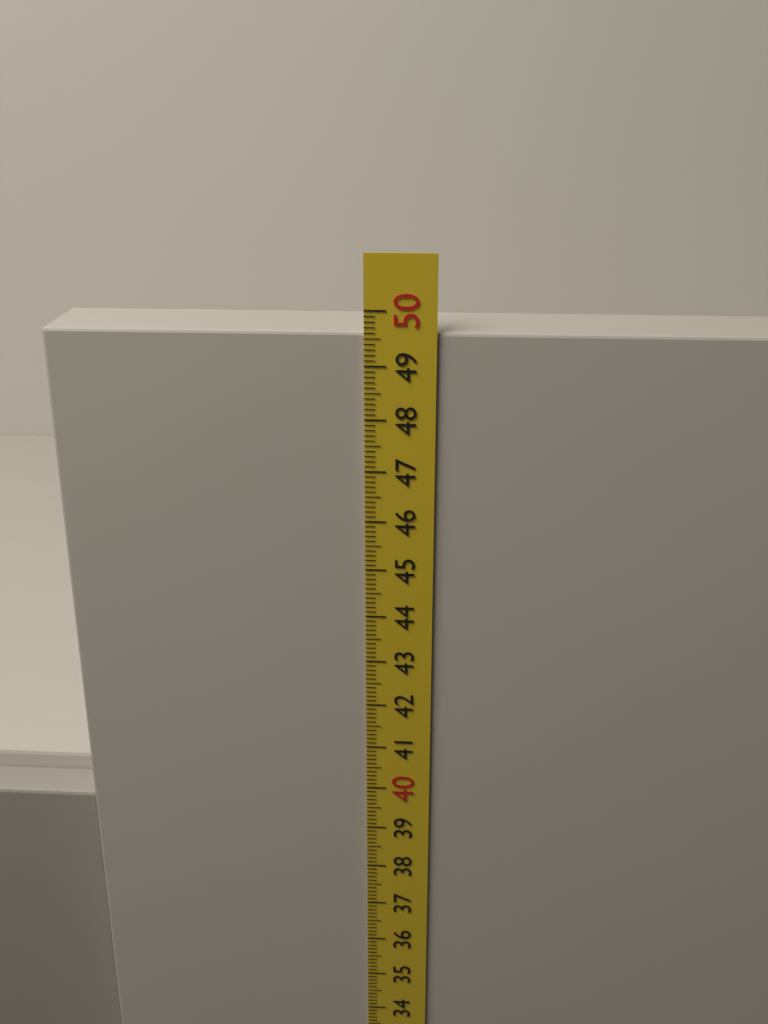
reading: 49.6 cm
